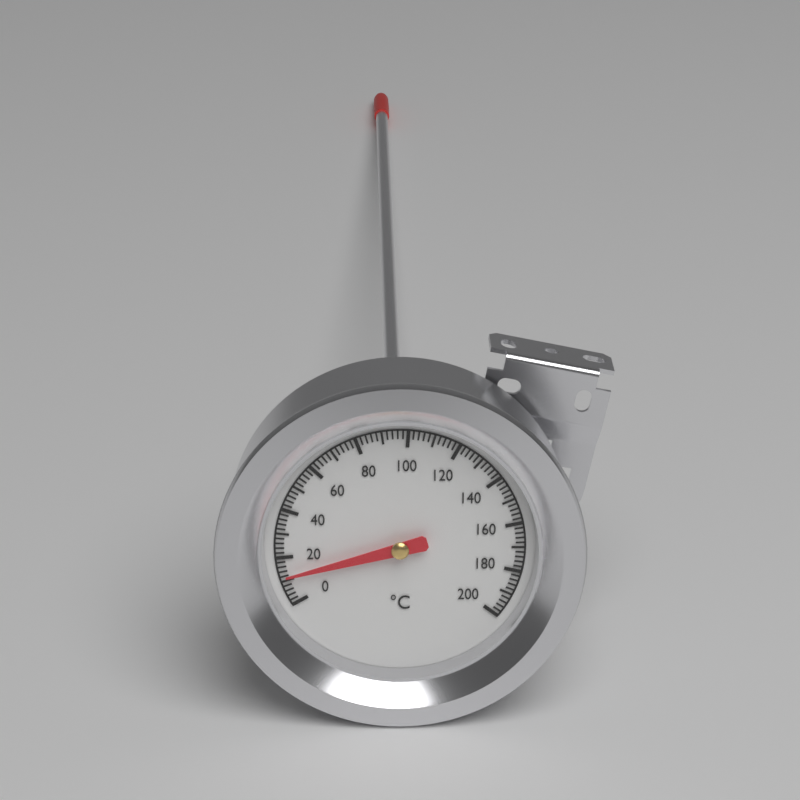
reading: 12 °C
